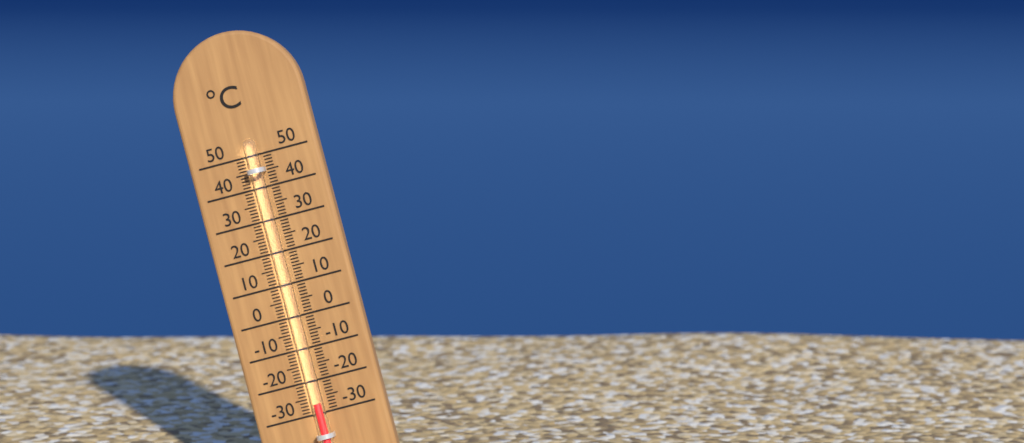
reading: -27 °C
